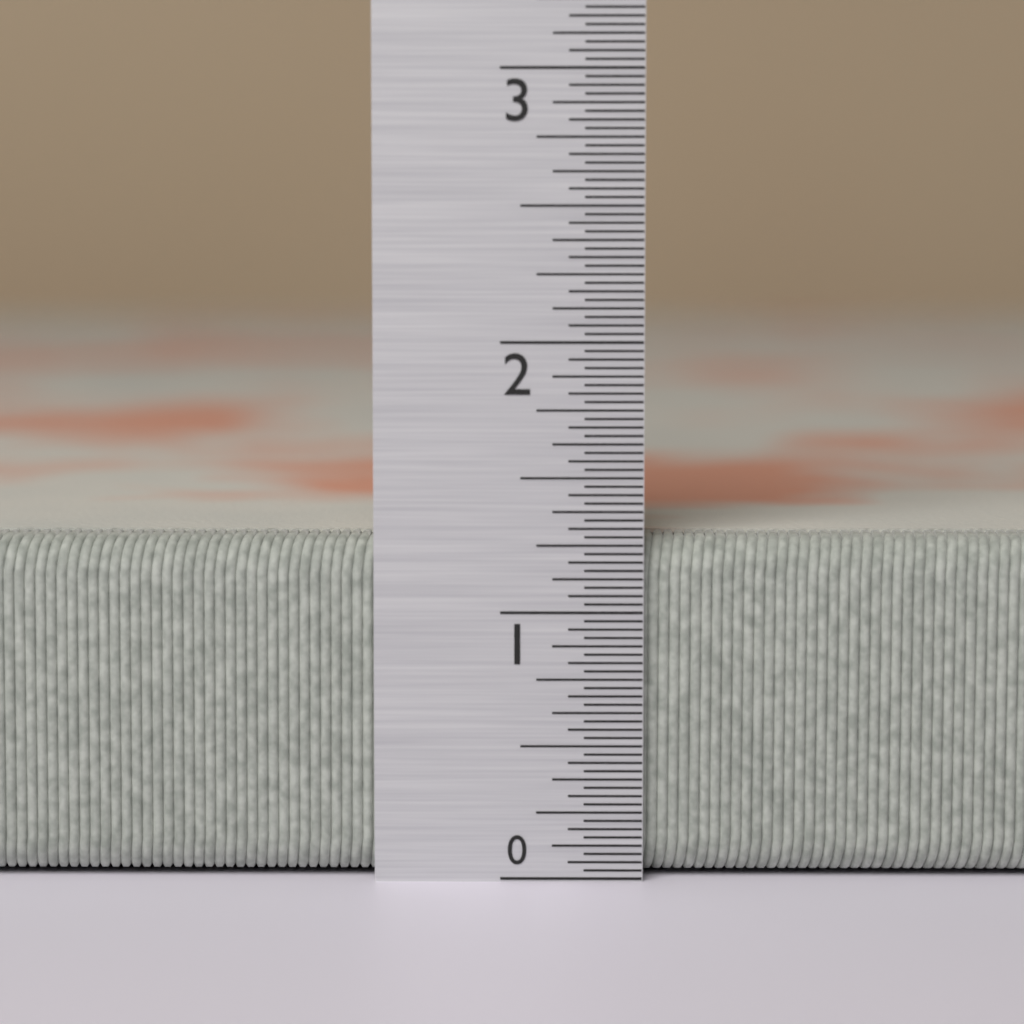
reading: 1.28125 in
